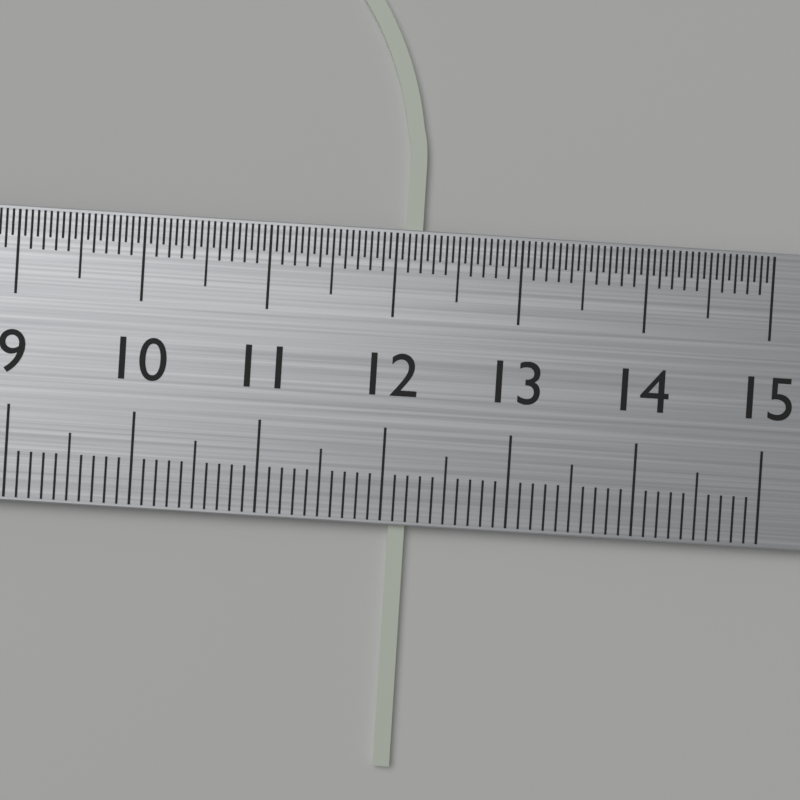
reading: 12.2 cm
